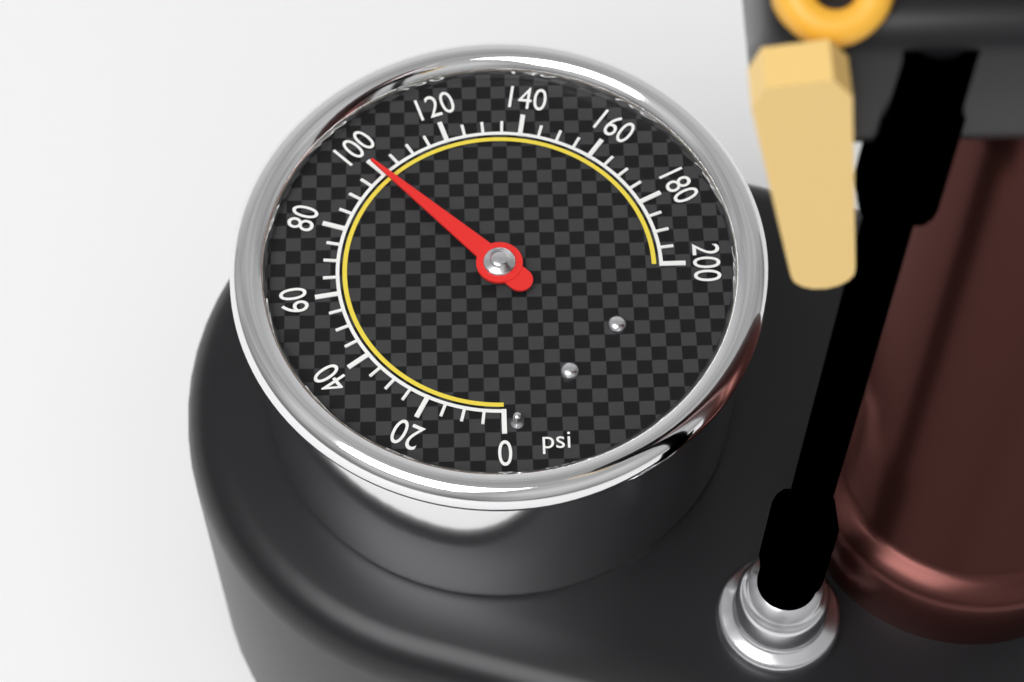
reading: 100 psi
